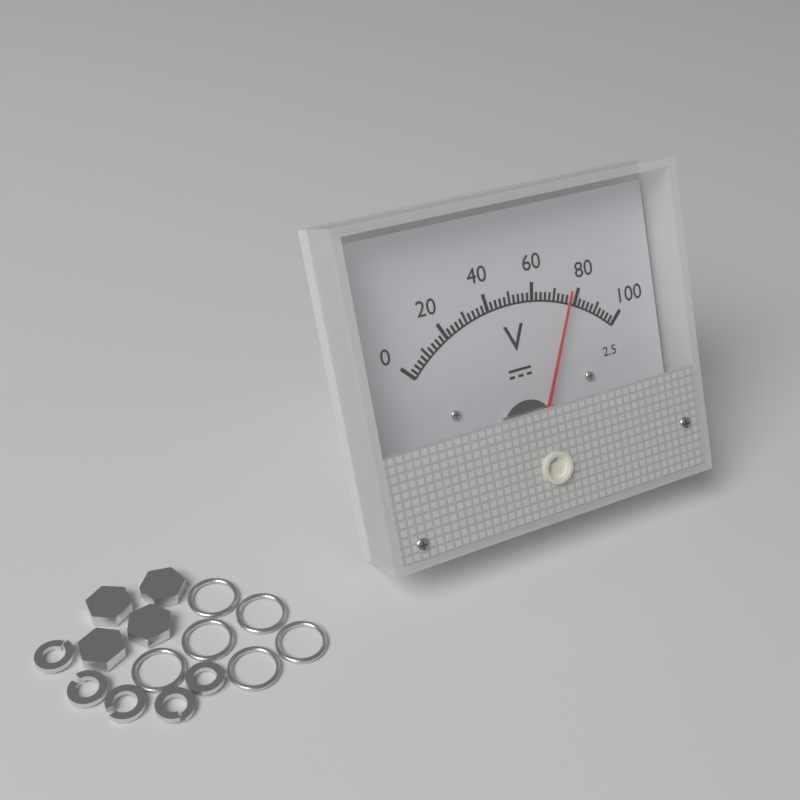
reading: 76 V
